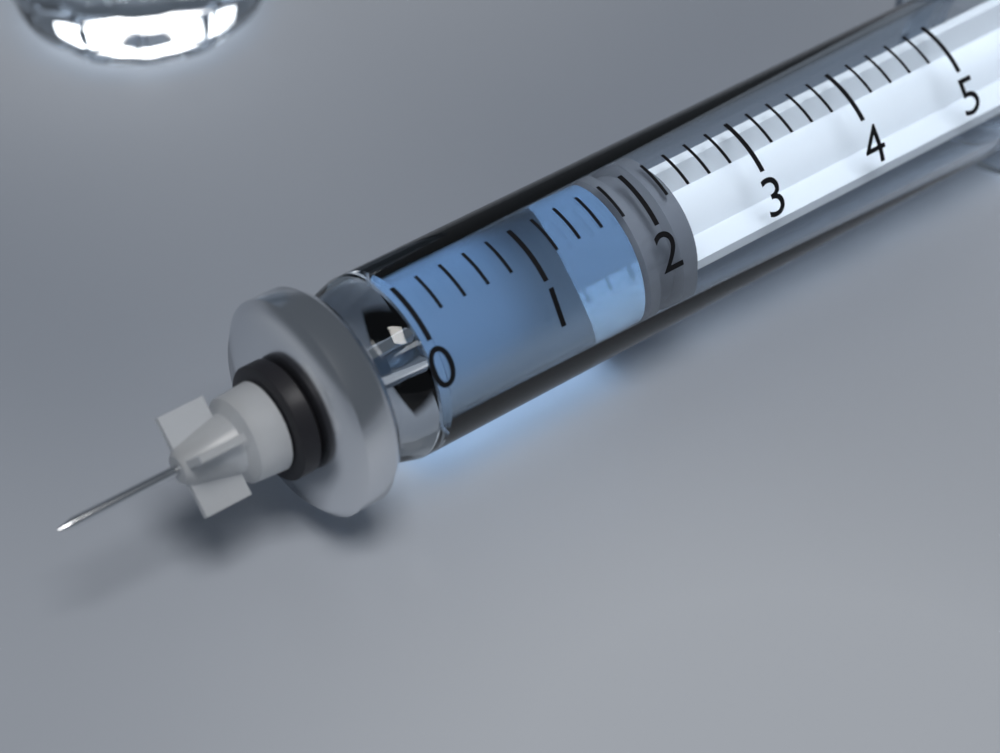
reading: 1.8 (no unit)
